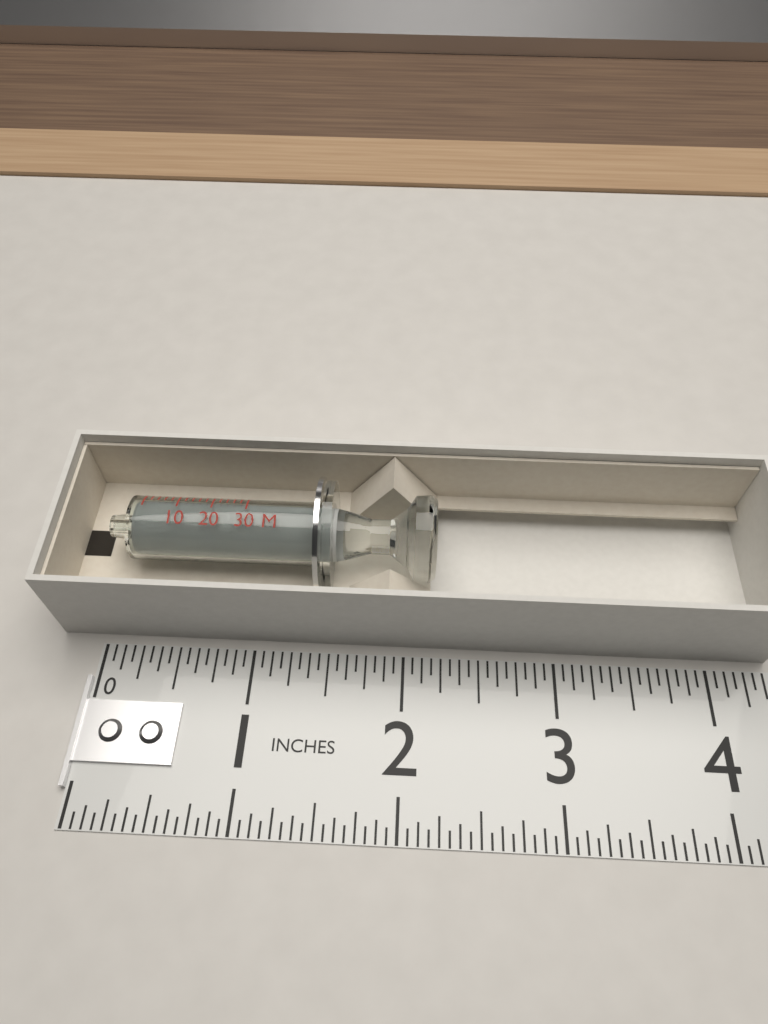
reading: 2.1875 in
